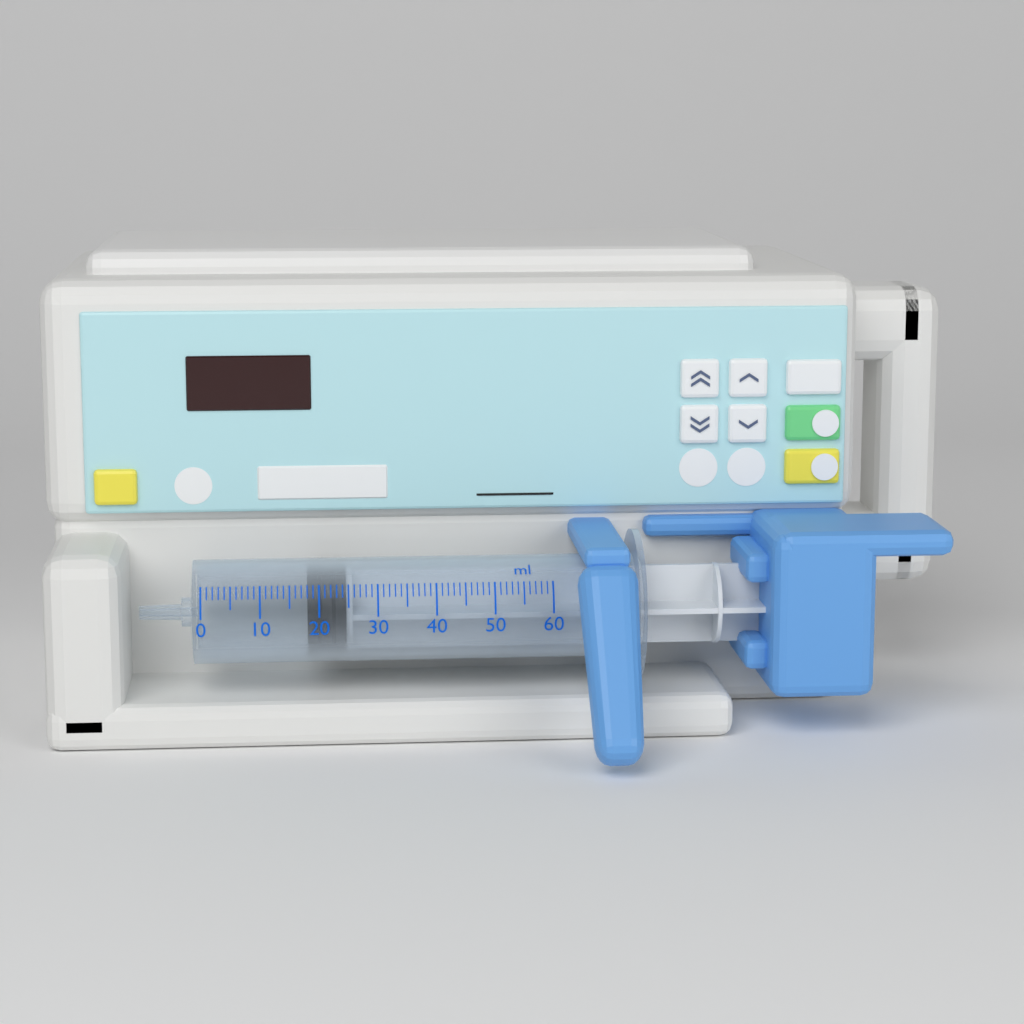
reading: 18 ml
